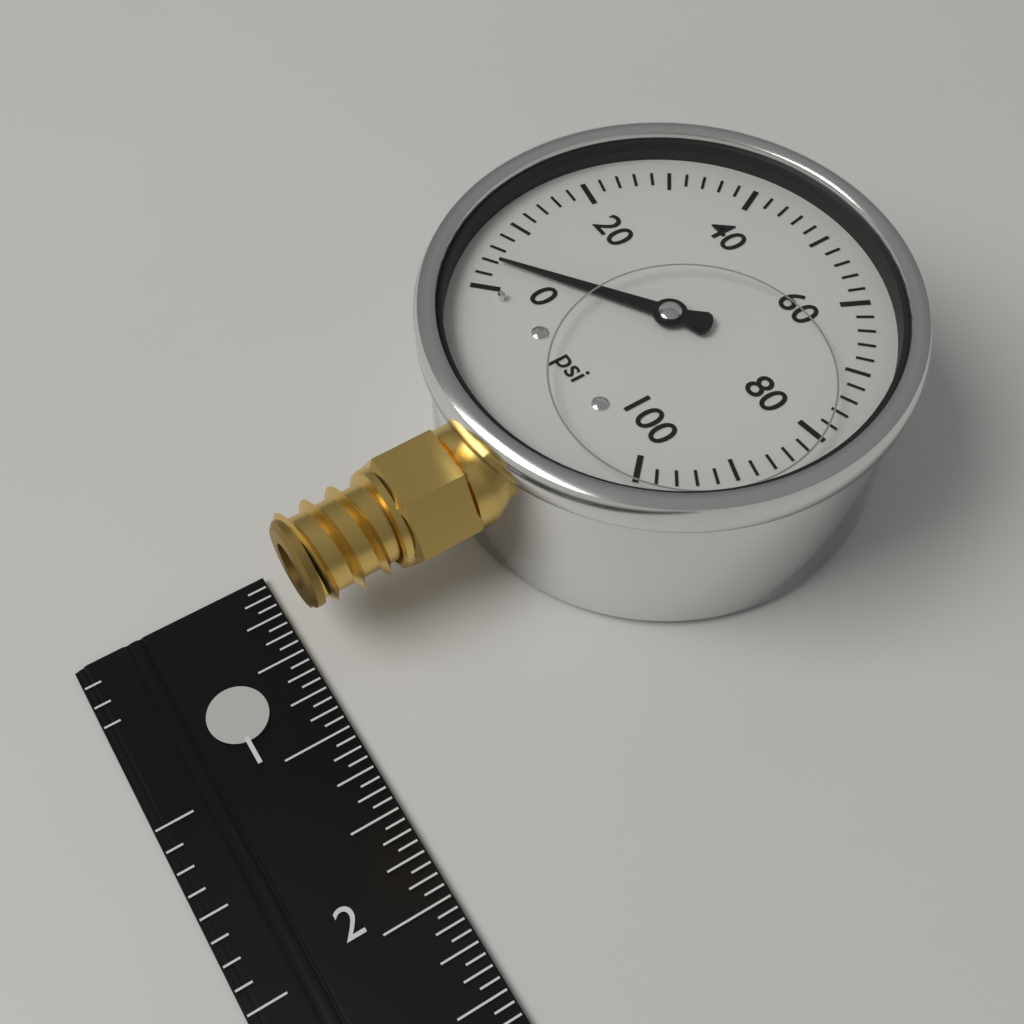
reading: 4 psi
